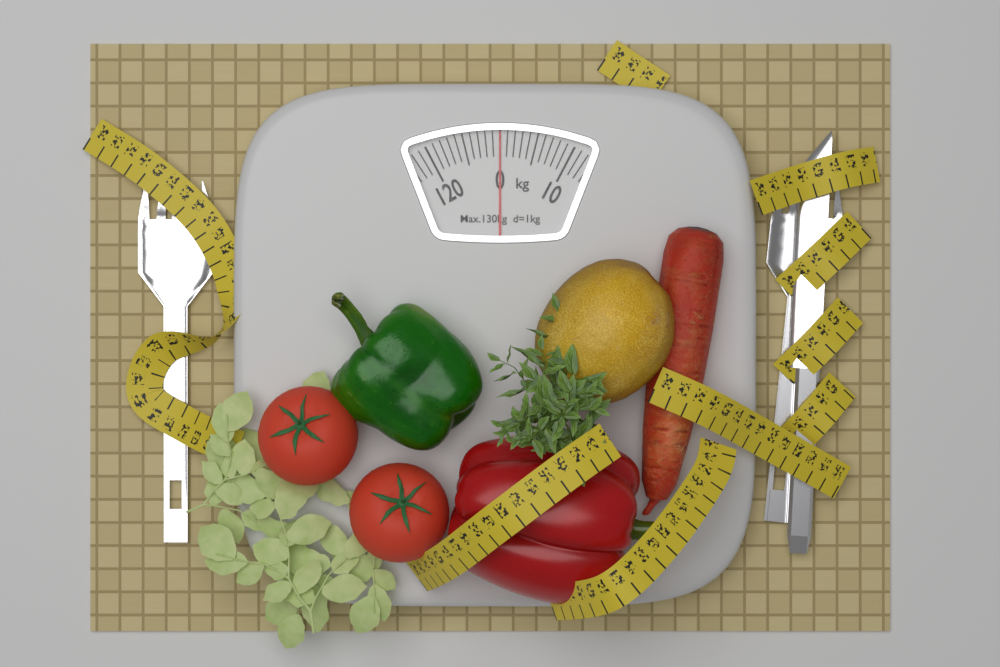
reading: 0 kg
